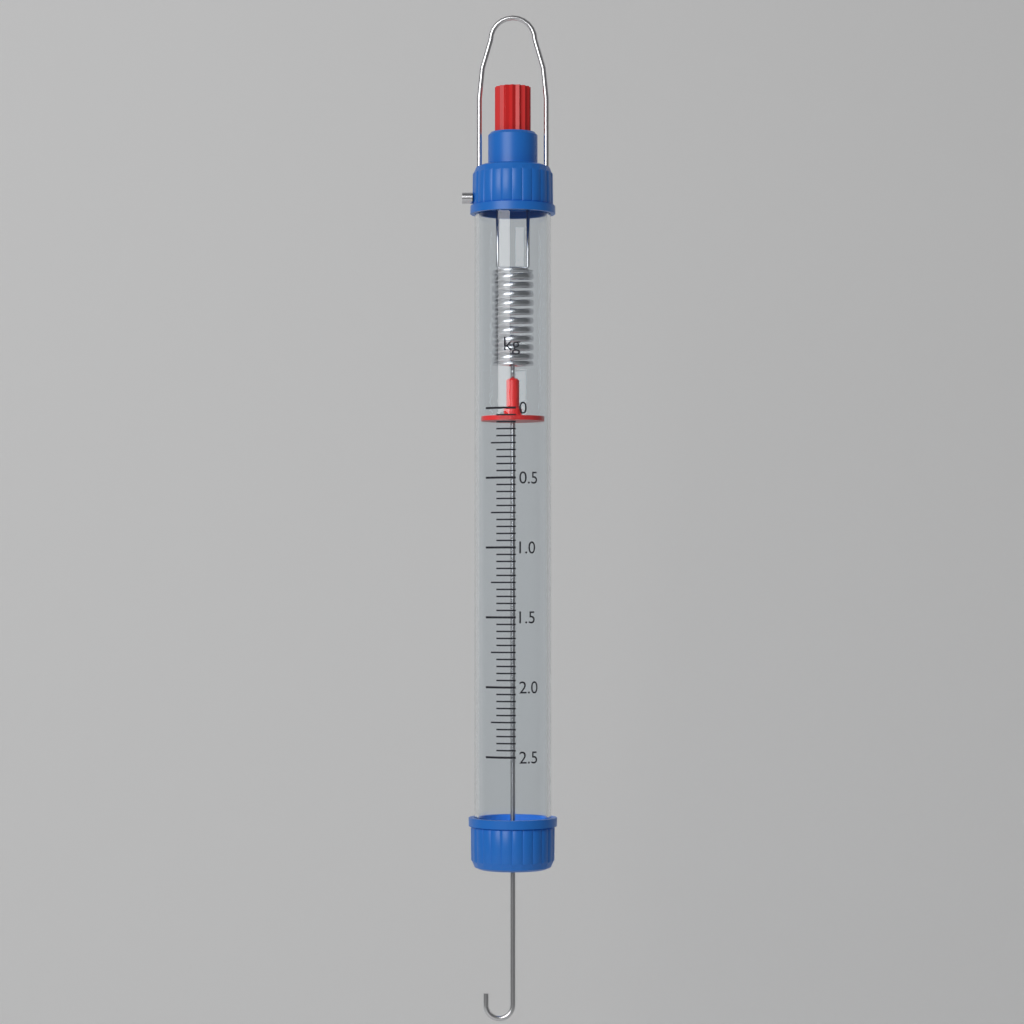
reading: 0.05 kg
